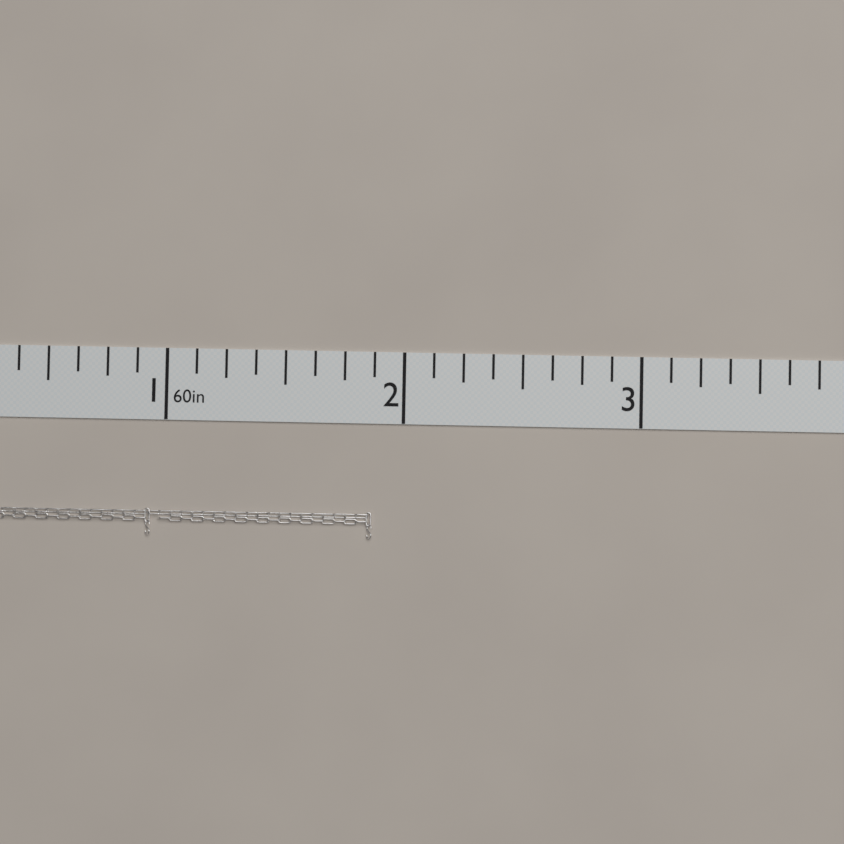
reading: 1.875 in
